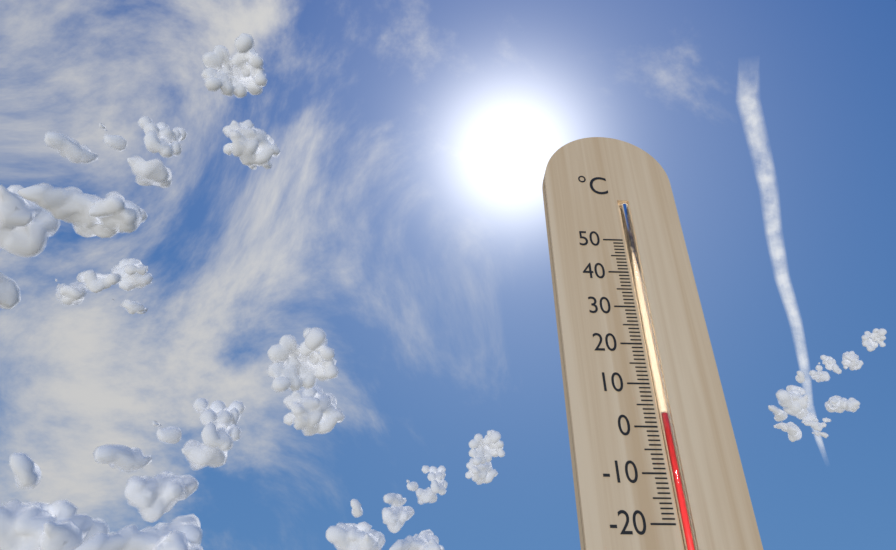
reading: 3 °C
